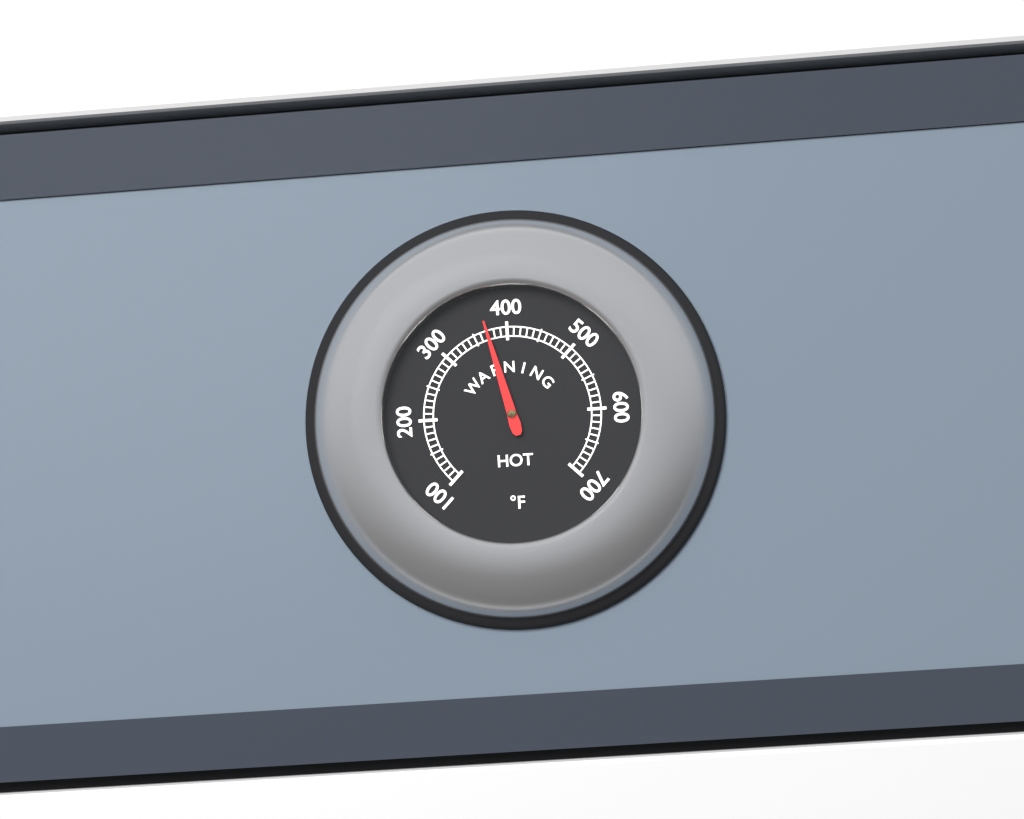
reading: 370 °F
